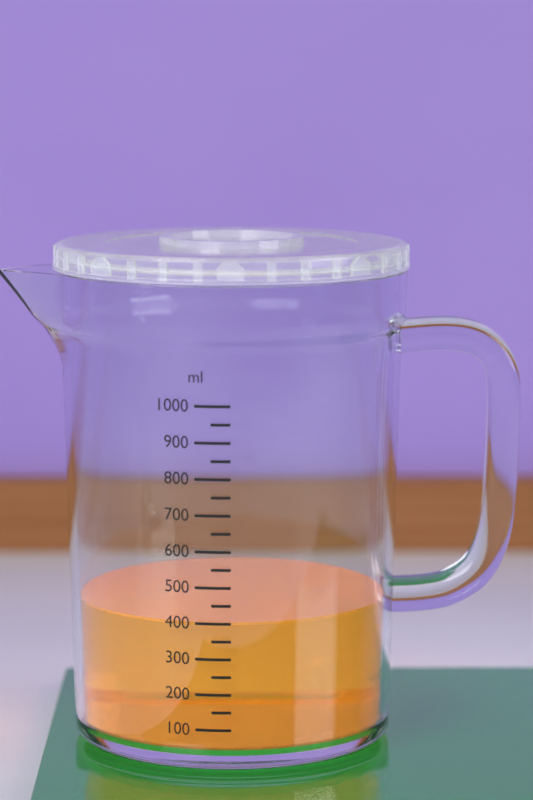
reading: 400 ml
